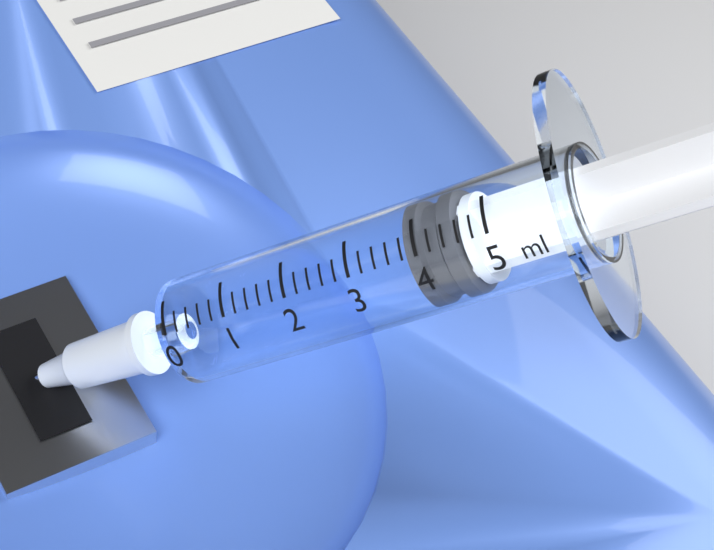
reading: 3.8 ml
